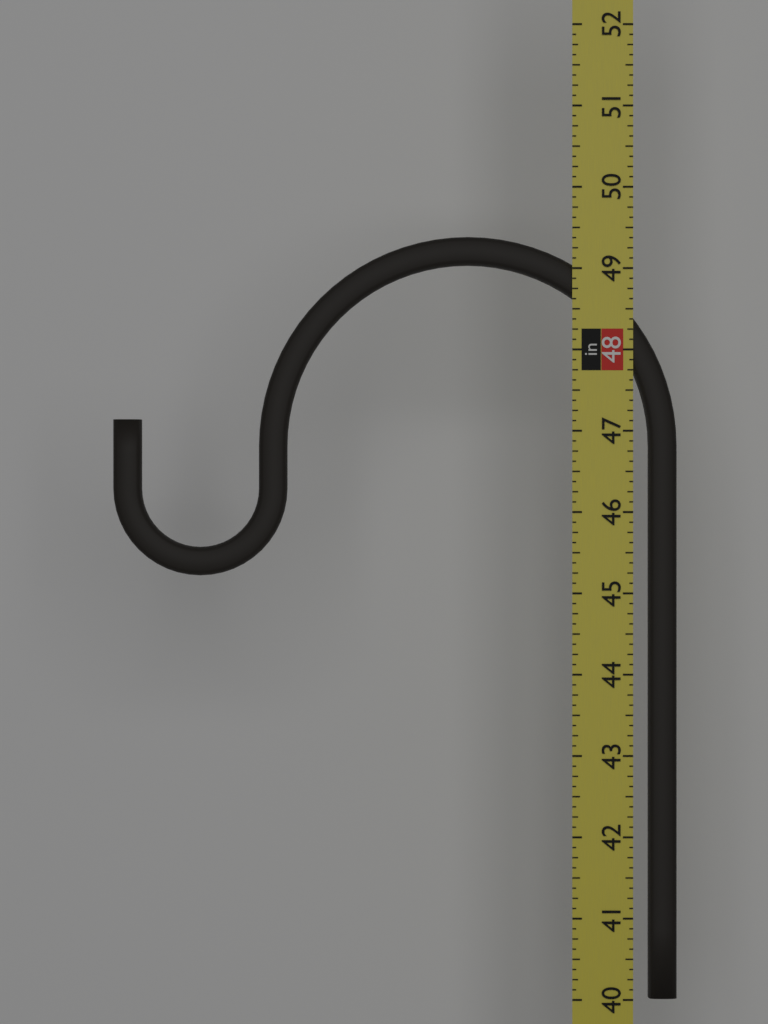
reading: 49.400 in
